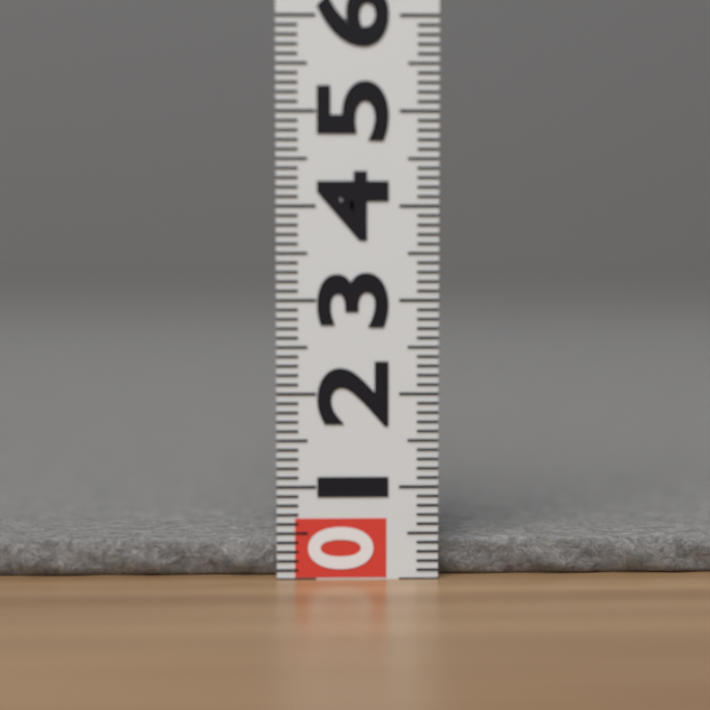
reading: 0.4 (no unit)
